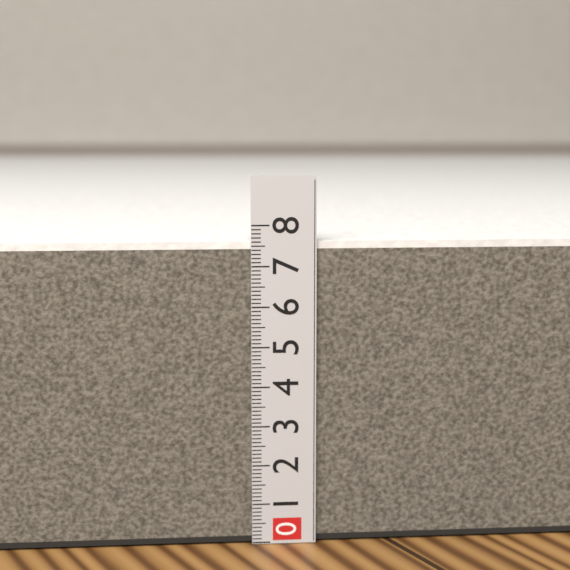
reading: 7.6 (no unit)
